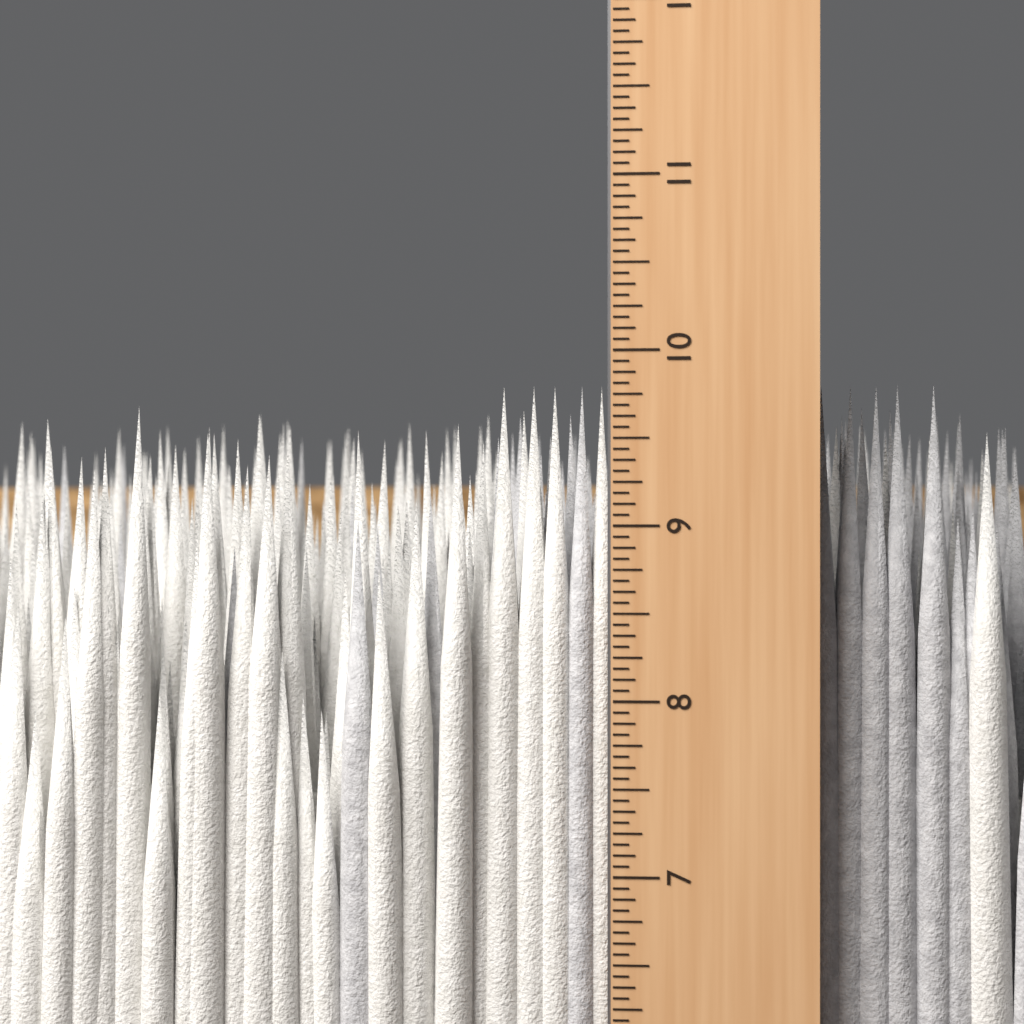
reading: 9.8125 in
